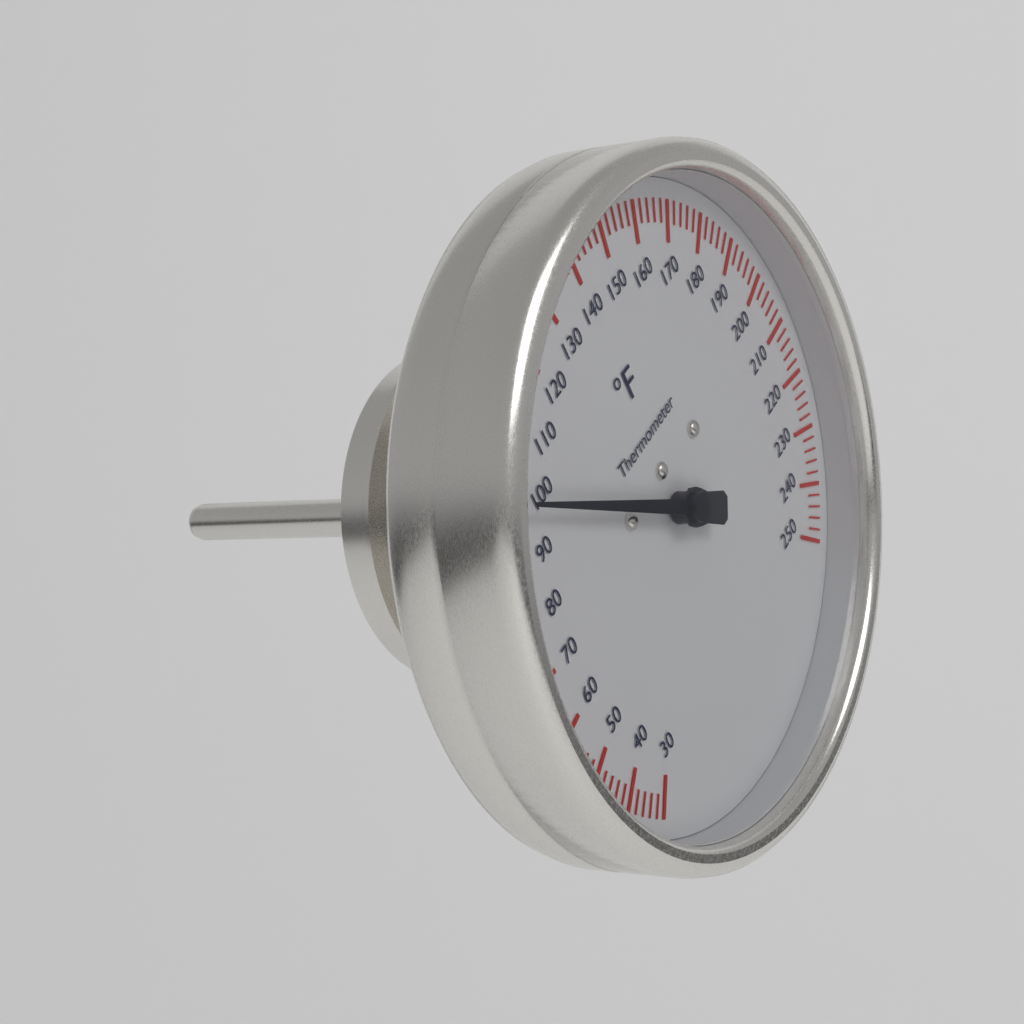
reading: 98 °F
